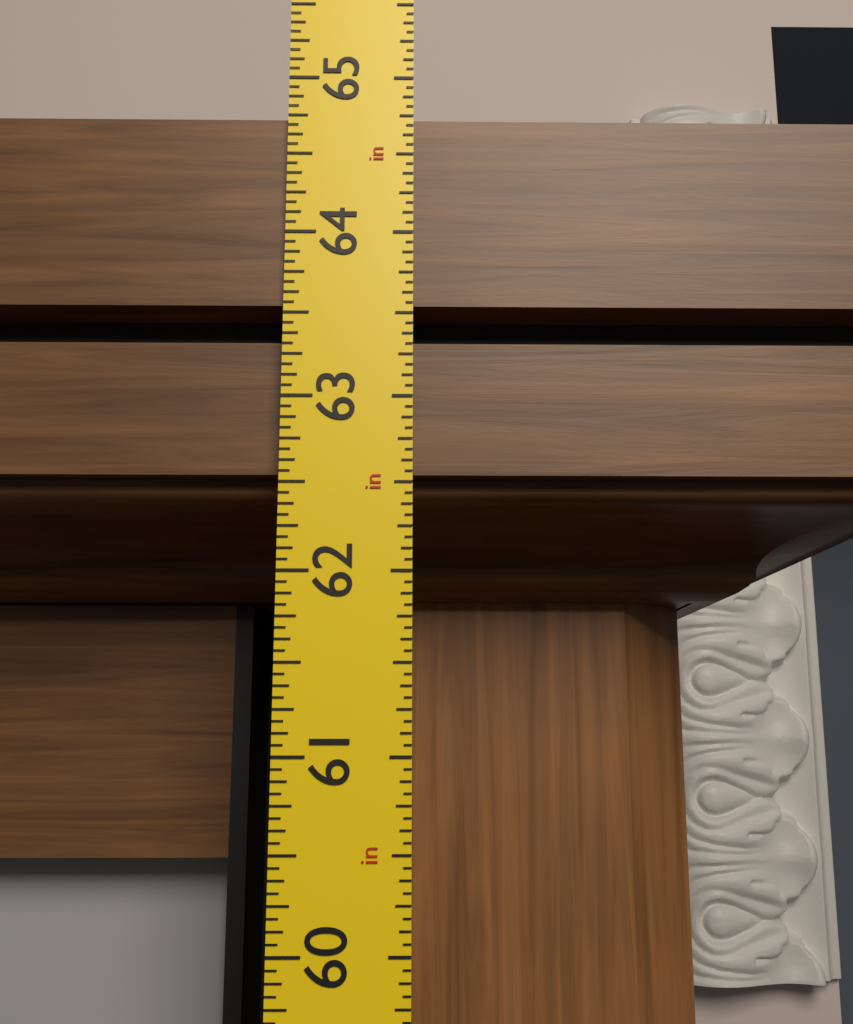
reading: 64.7500 in
